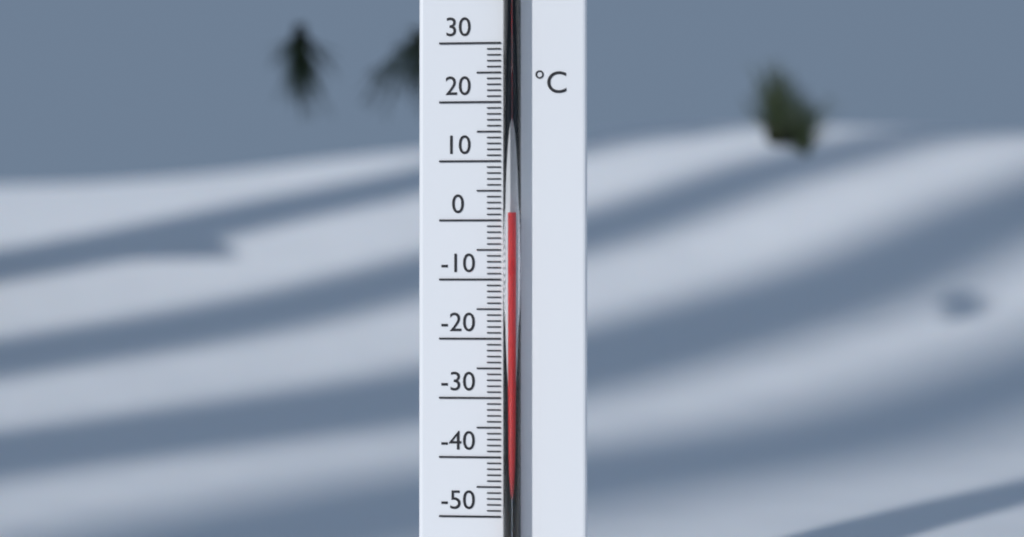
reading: 1 °C
